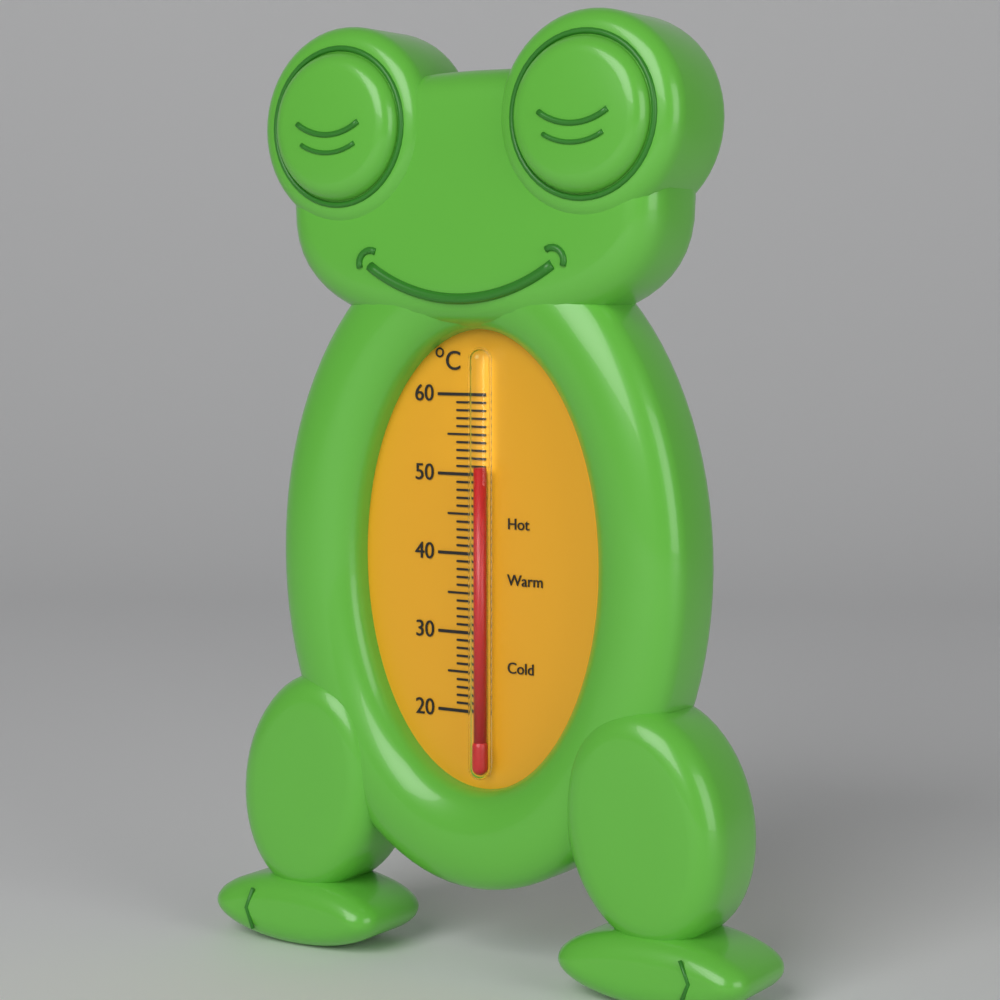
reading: 51 °C
